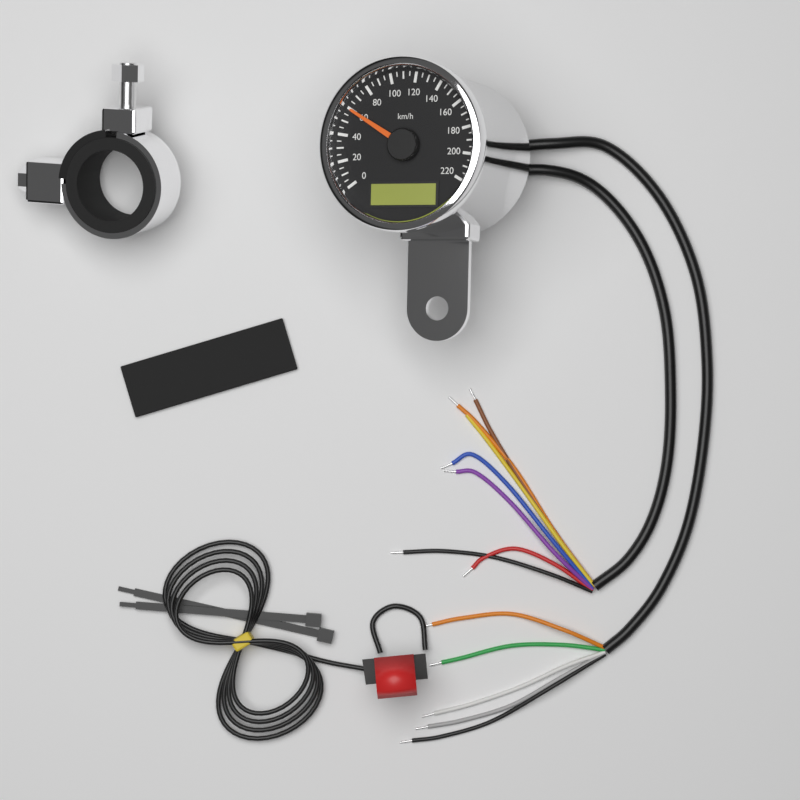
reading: 60 km/h
